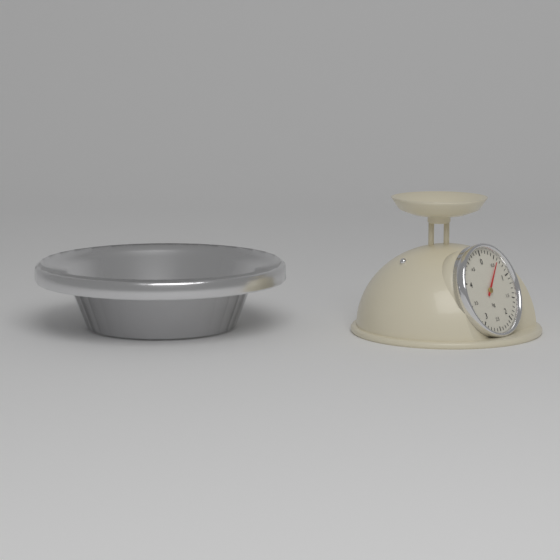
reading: 0.6 kg
